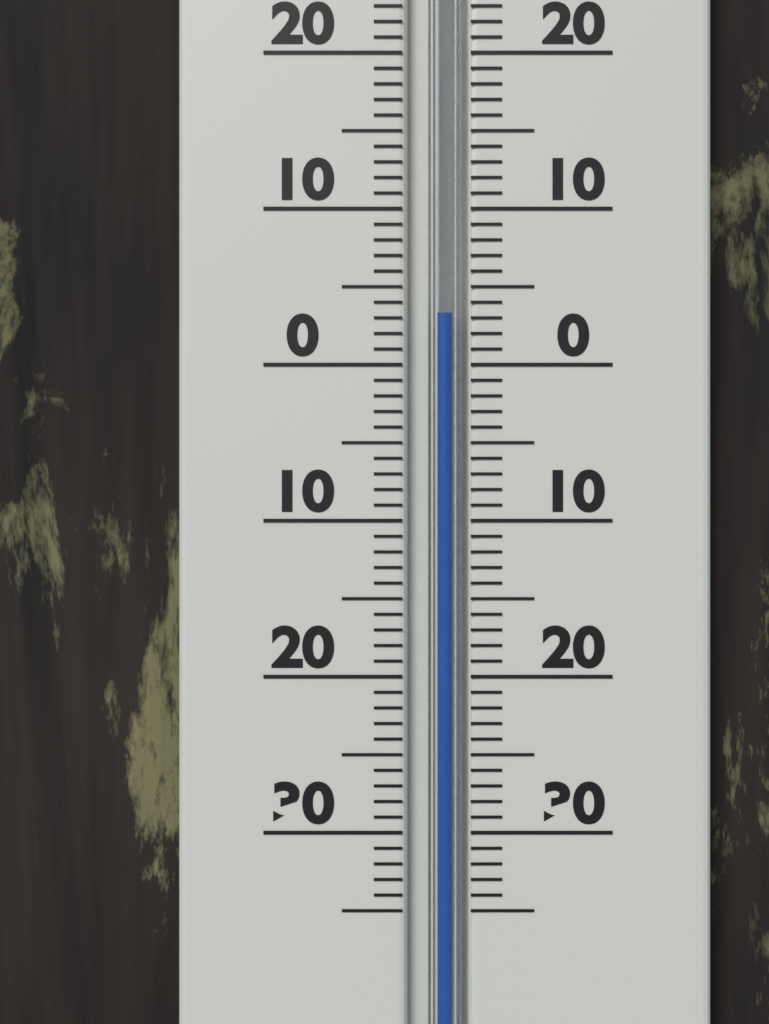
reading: 3.3 °C
